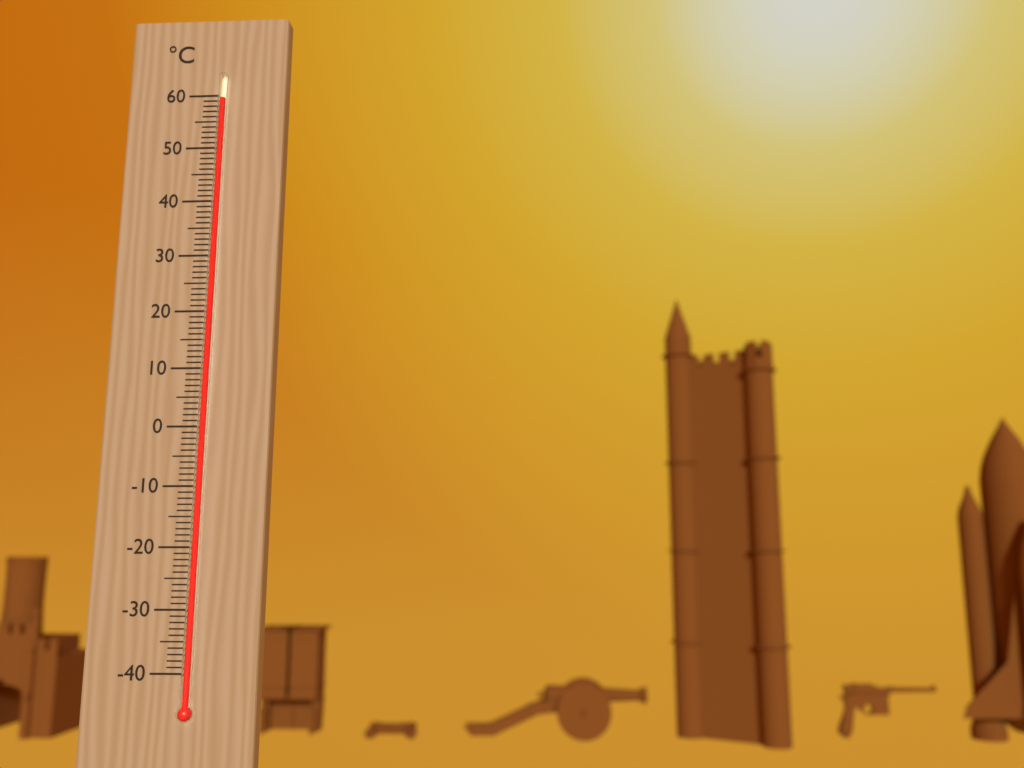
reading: 59 °C
